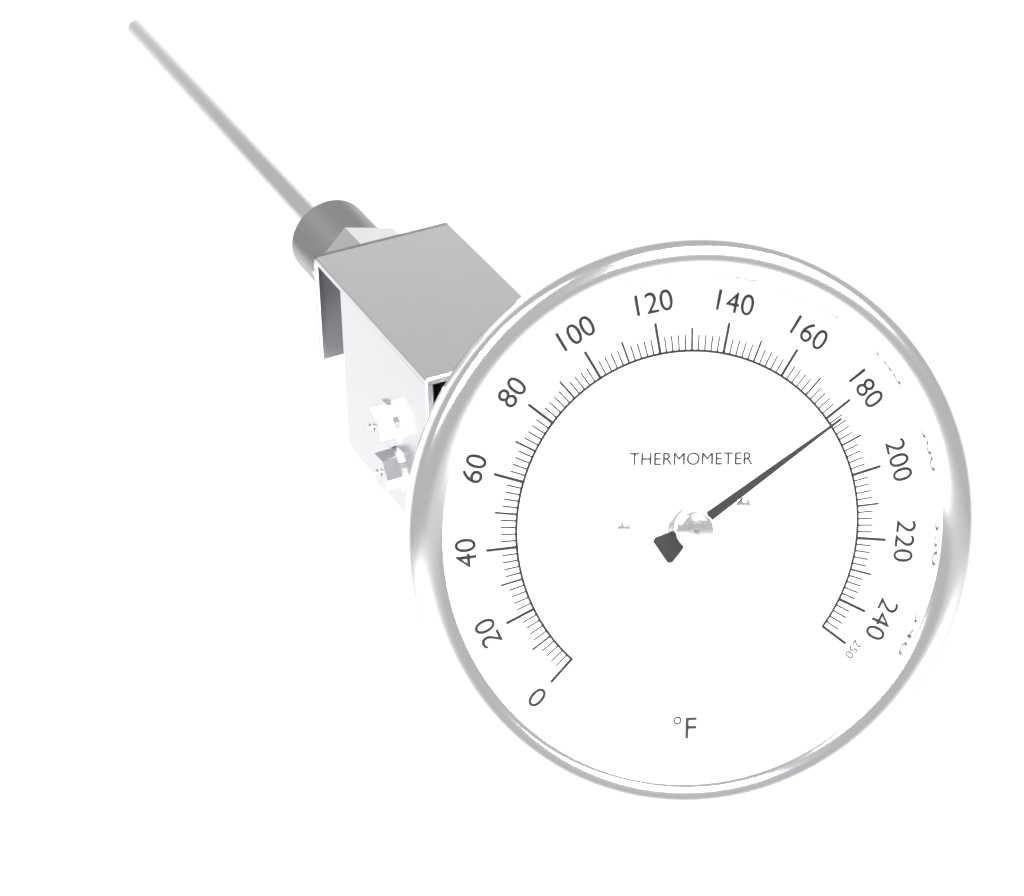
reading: 182 °F
